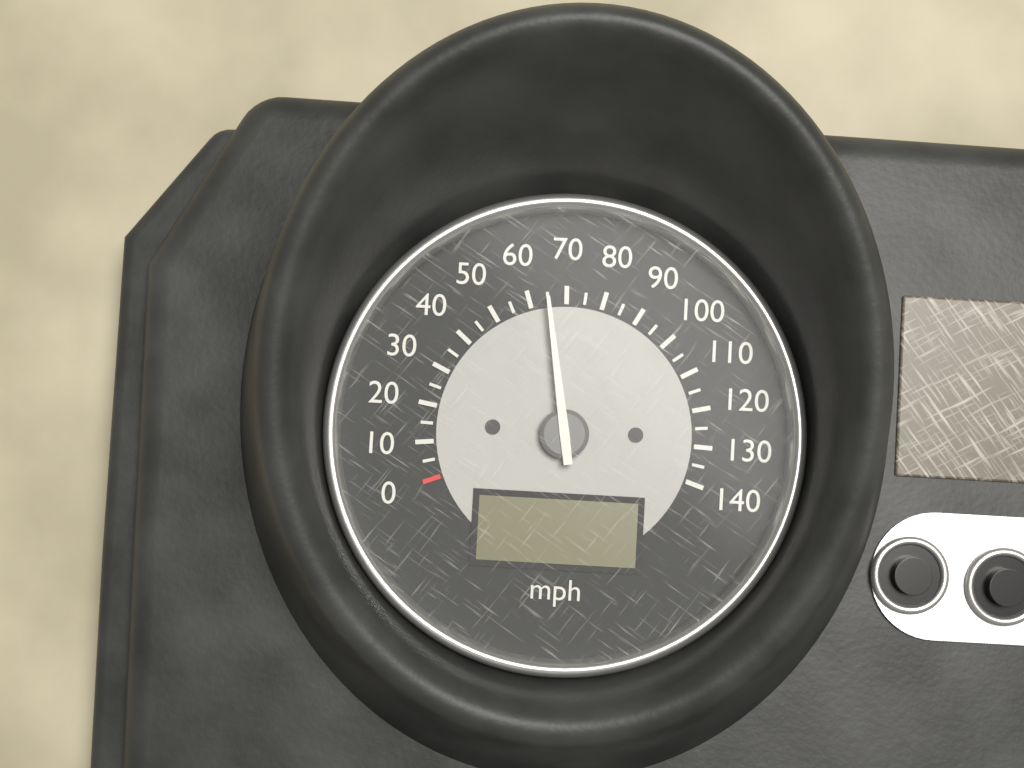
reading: 65 mph
